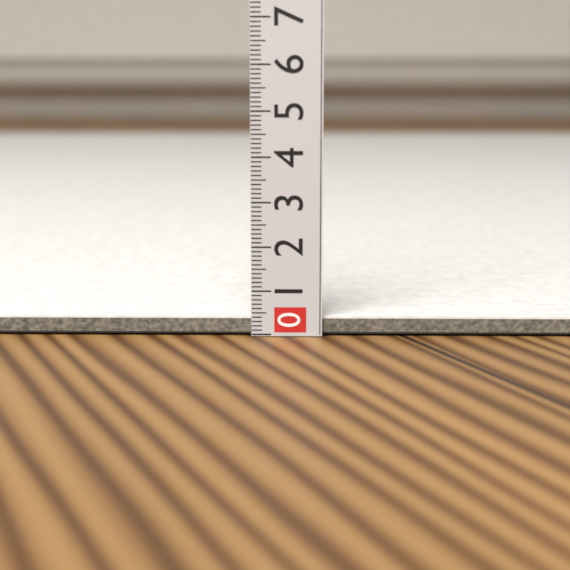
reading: 0.4 (no unit)
